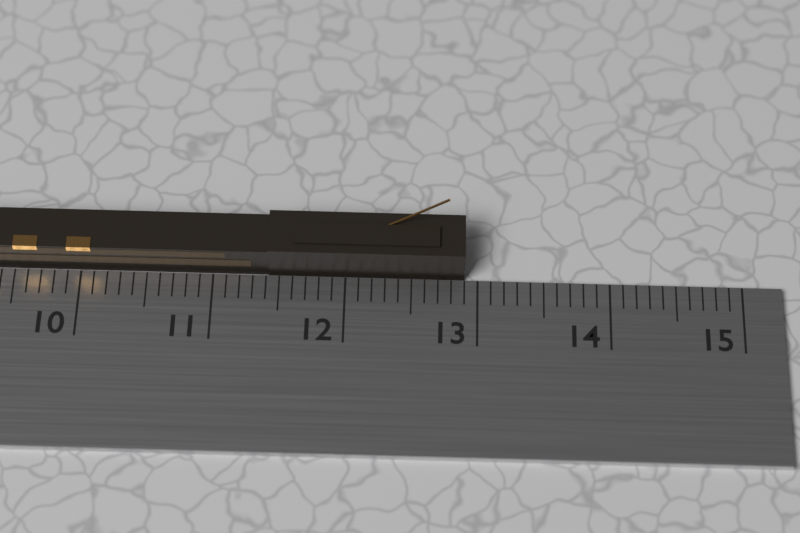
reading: 12.9 cm
